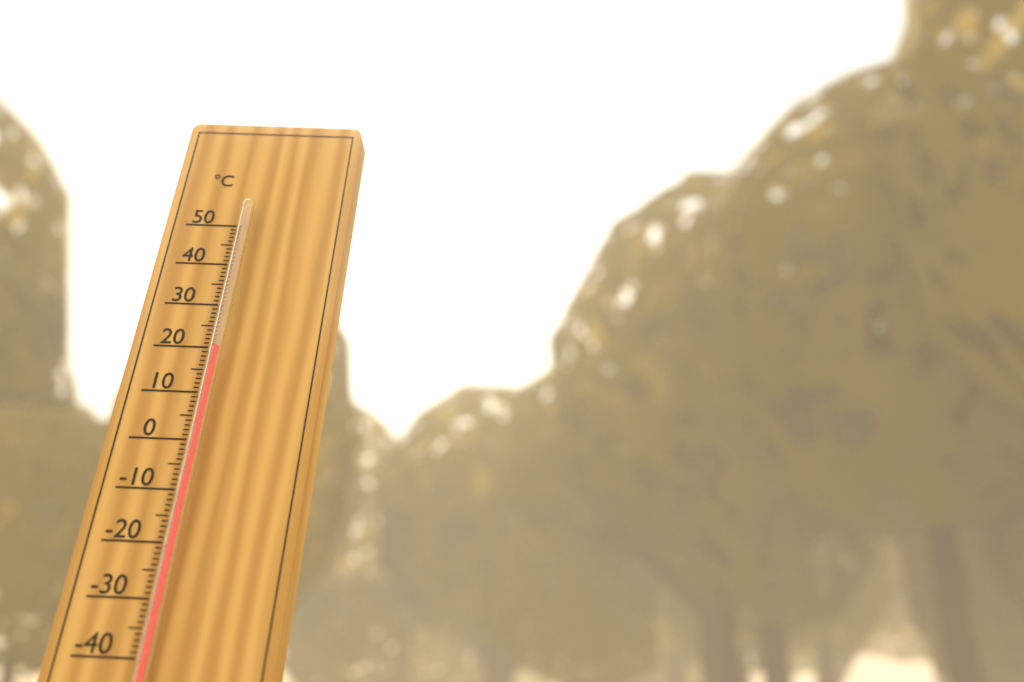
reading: 19 °C
